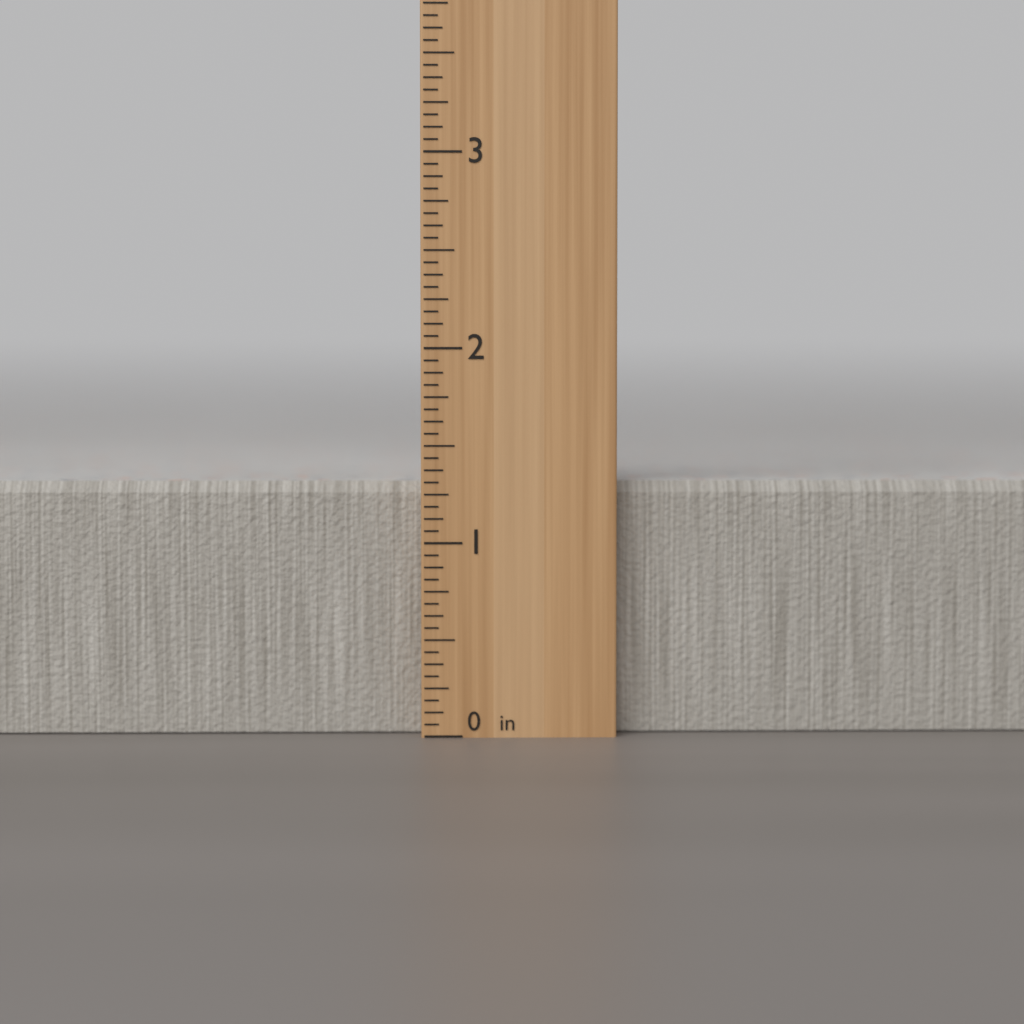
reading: 1.3125 in
